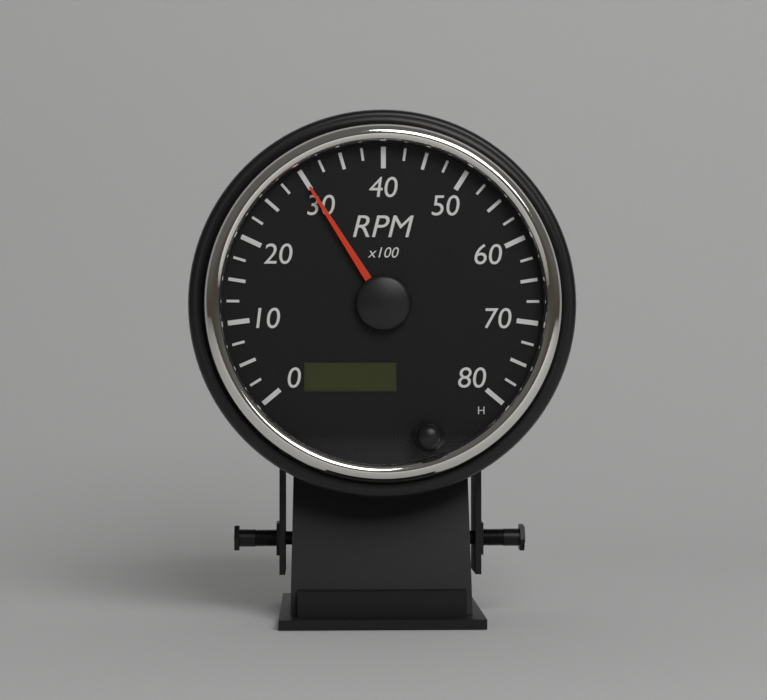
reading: 3000 RPM
